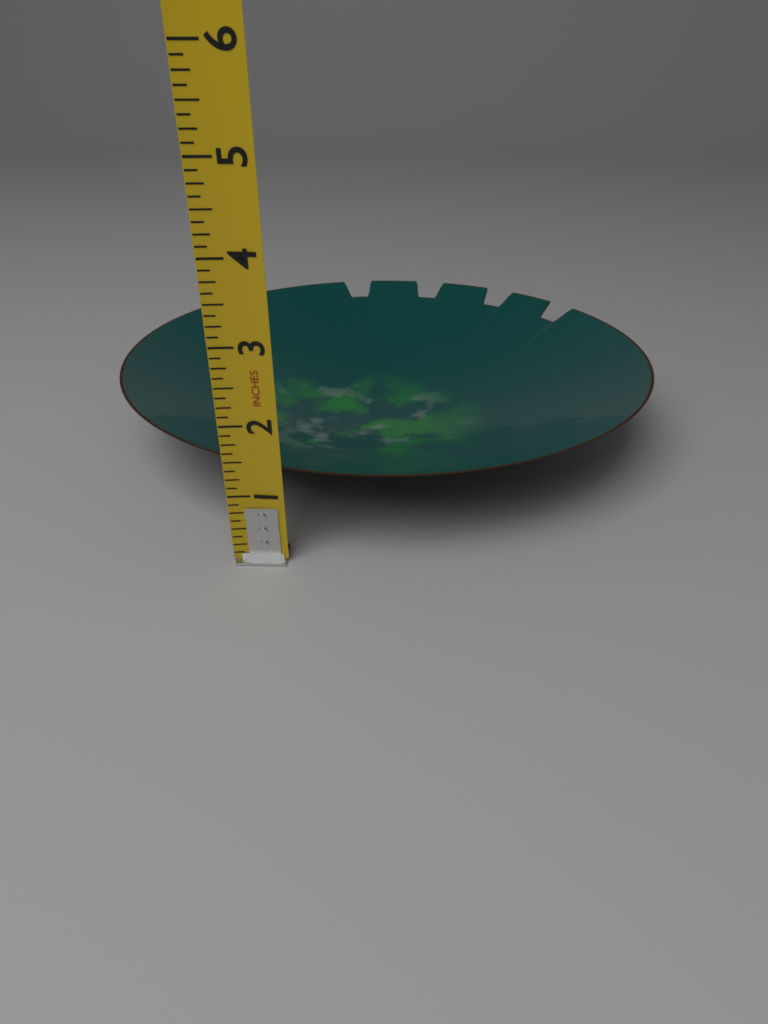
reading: 1.375 in
